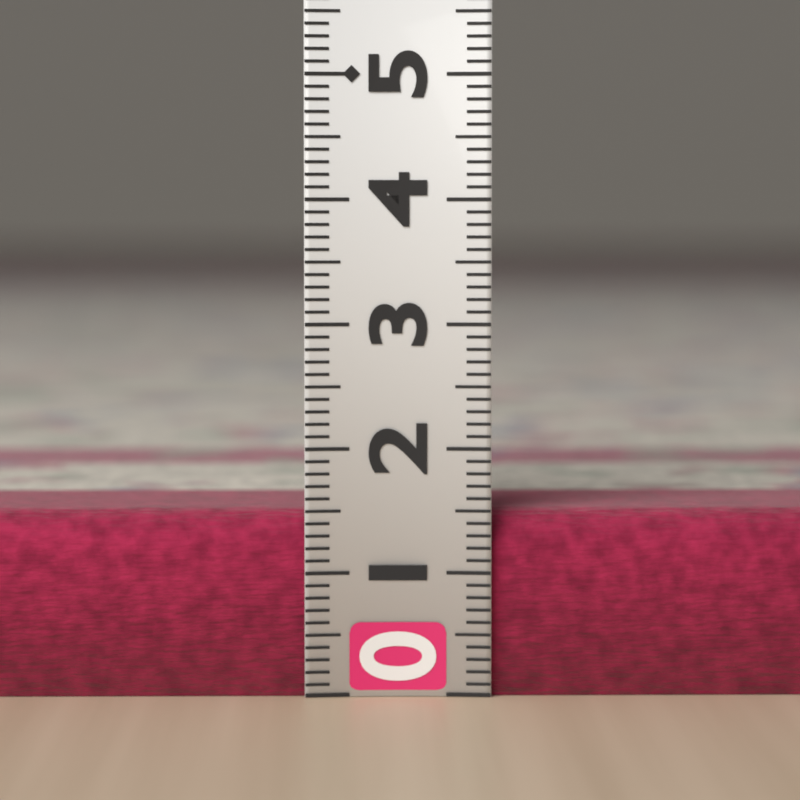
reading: 1.5 (no unit)
